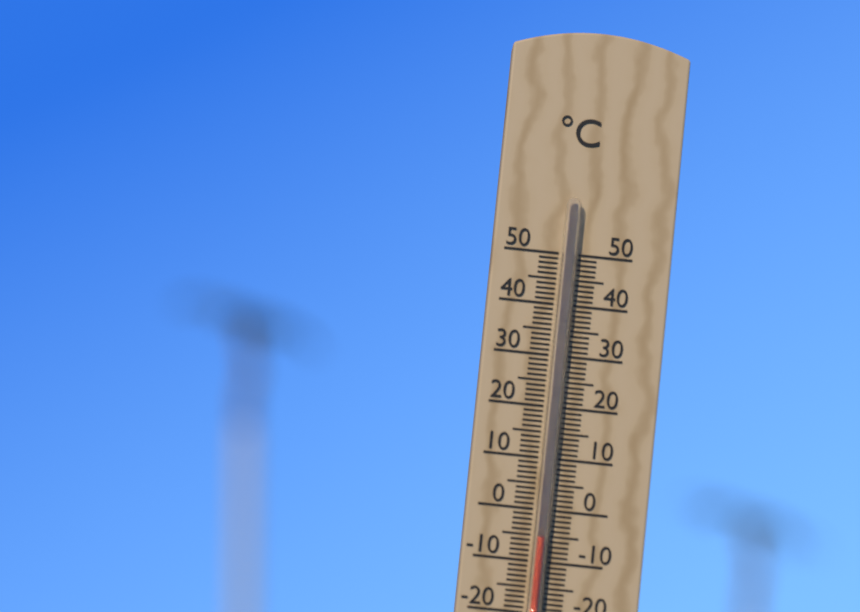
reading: -5 °C
